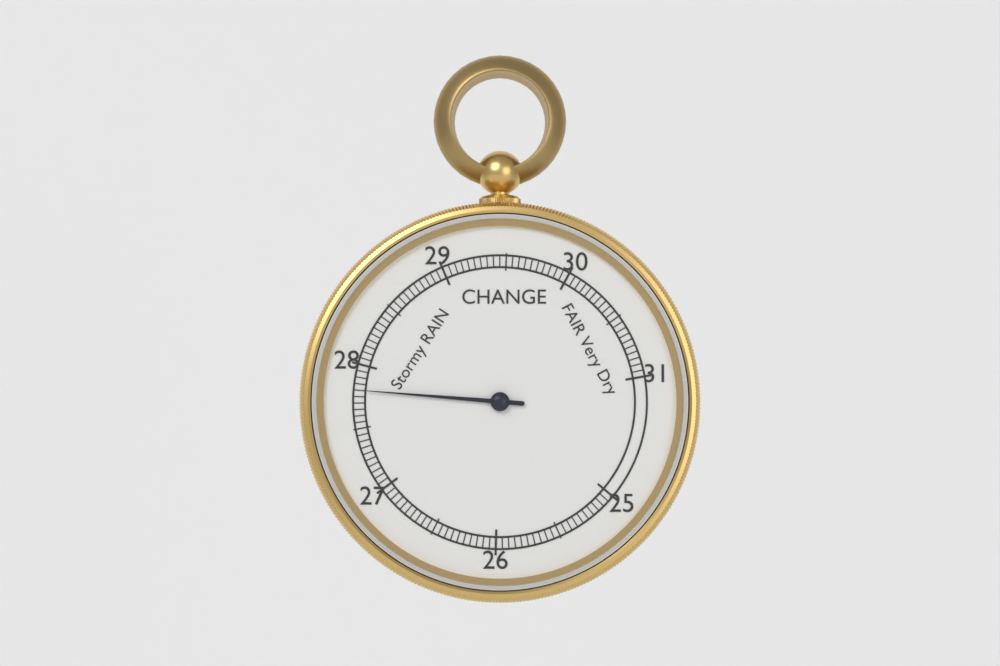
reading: 27.80 inHg
